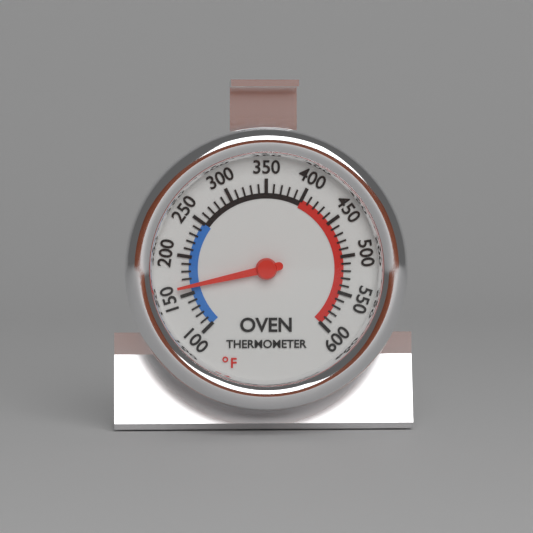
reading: 160 °F
